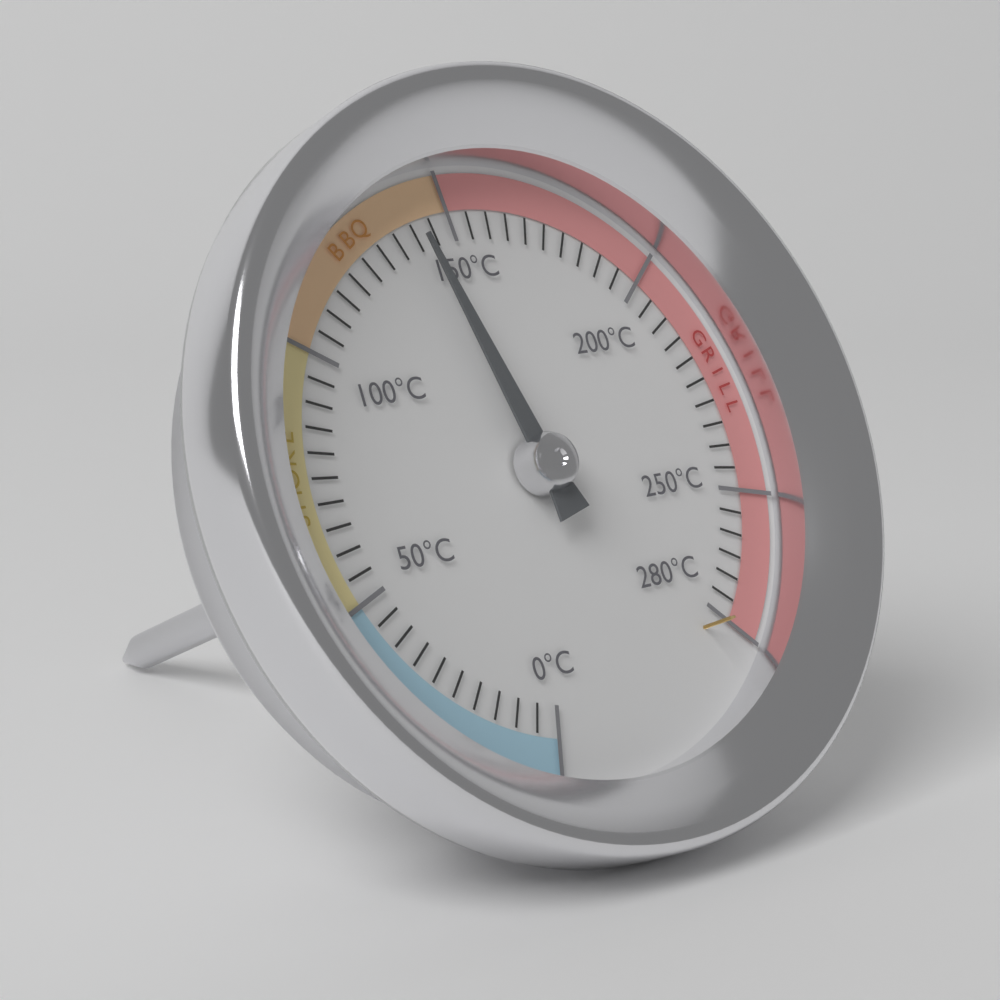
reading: 140 °C
